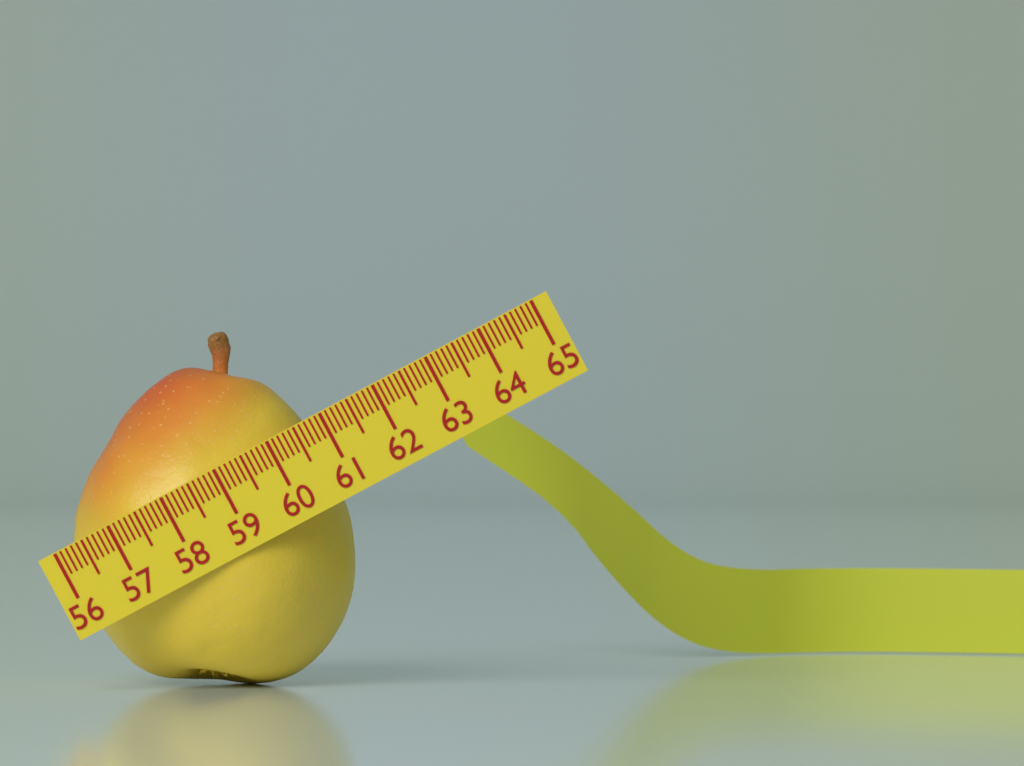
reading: 60.7 (no unit)
